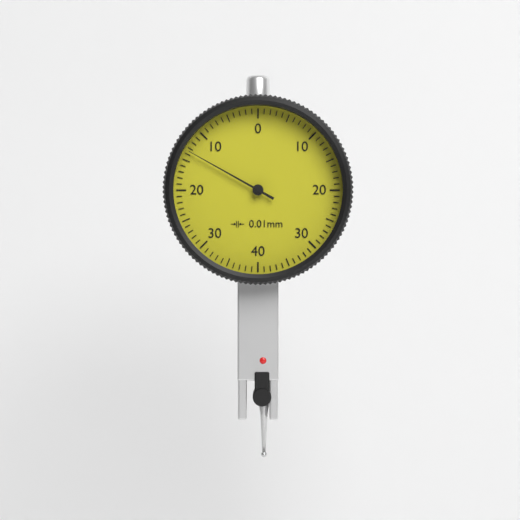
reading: 0.135 mm
